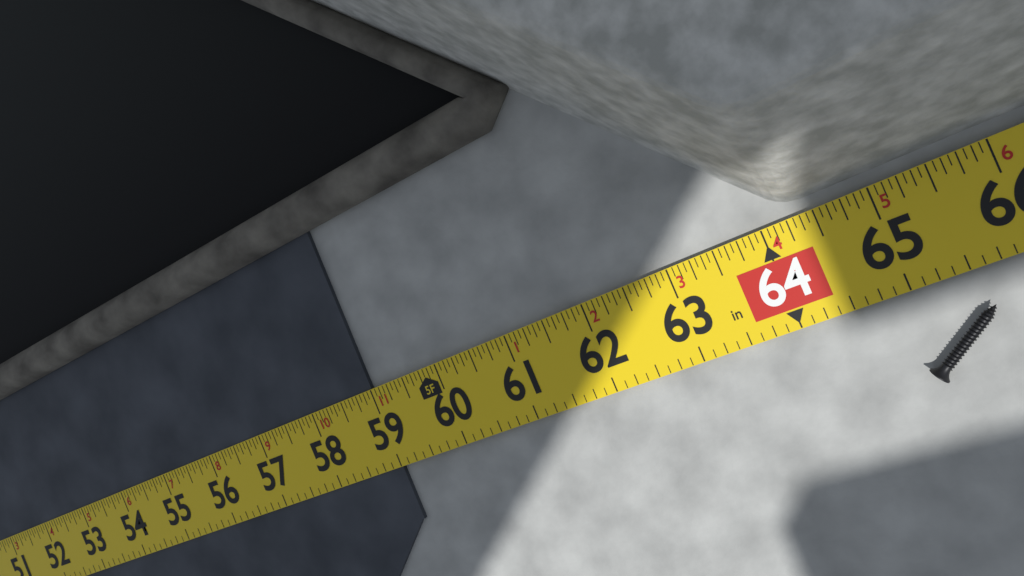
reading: 59.0000 in
